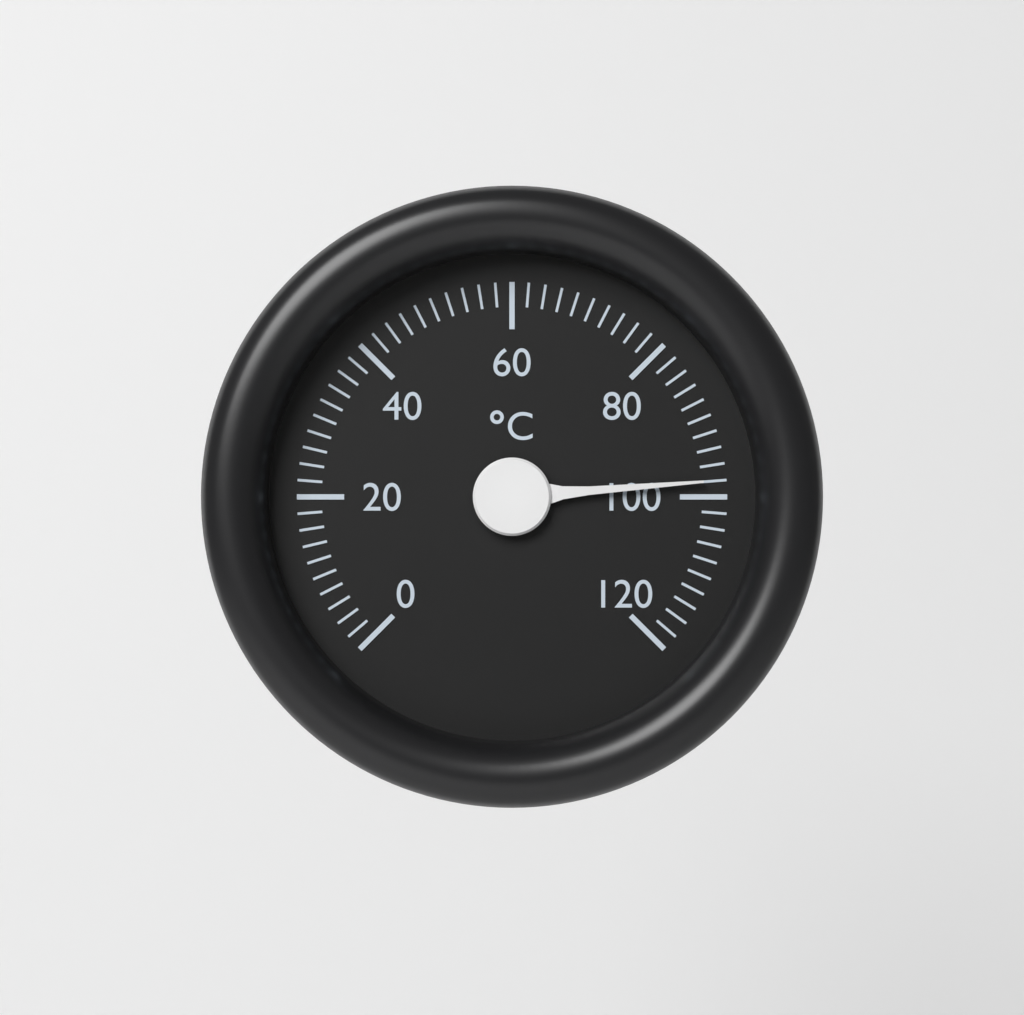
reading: 98 °C
